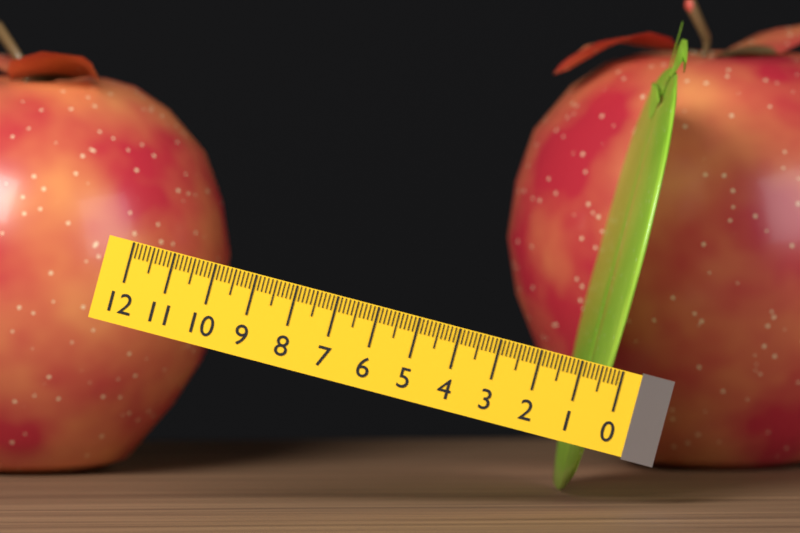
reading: 0.5 (no unit)
